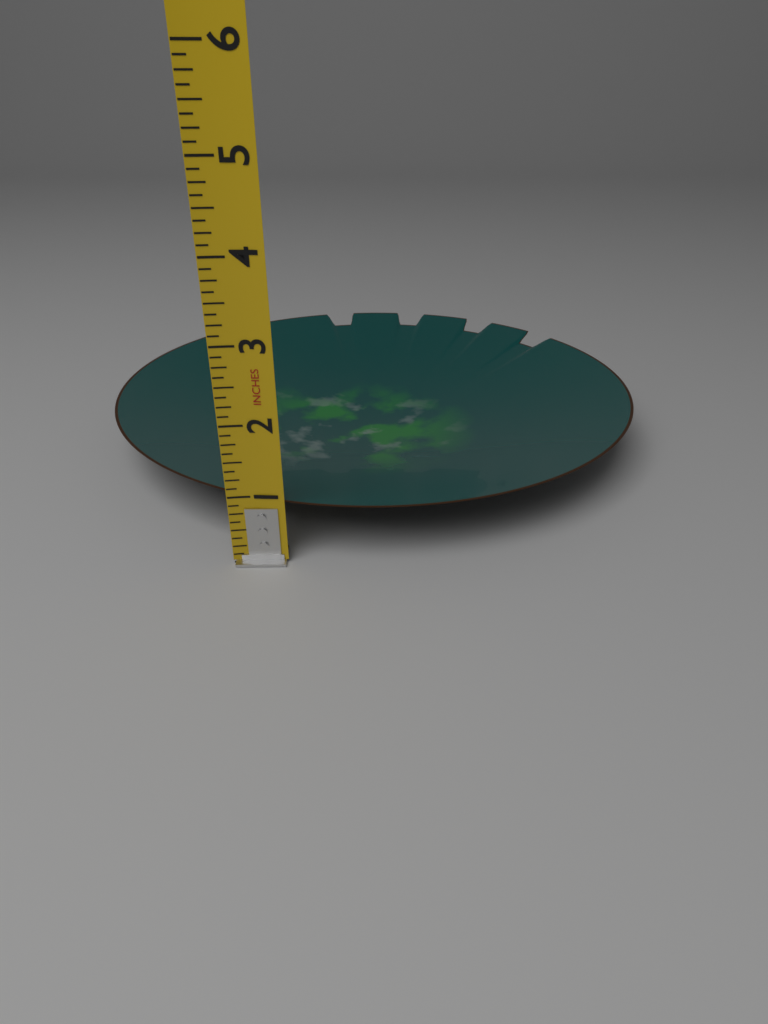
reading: 0.875 in
